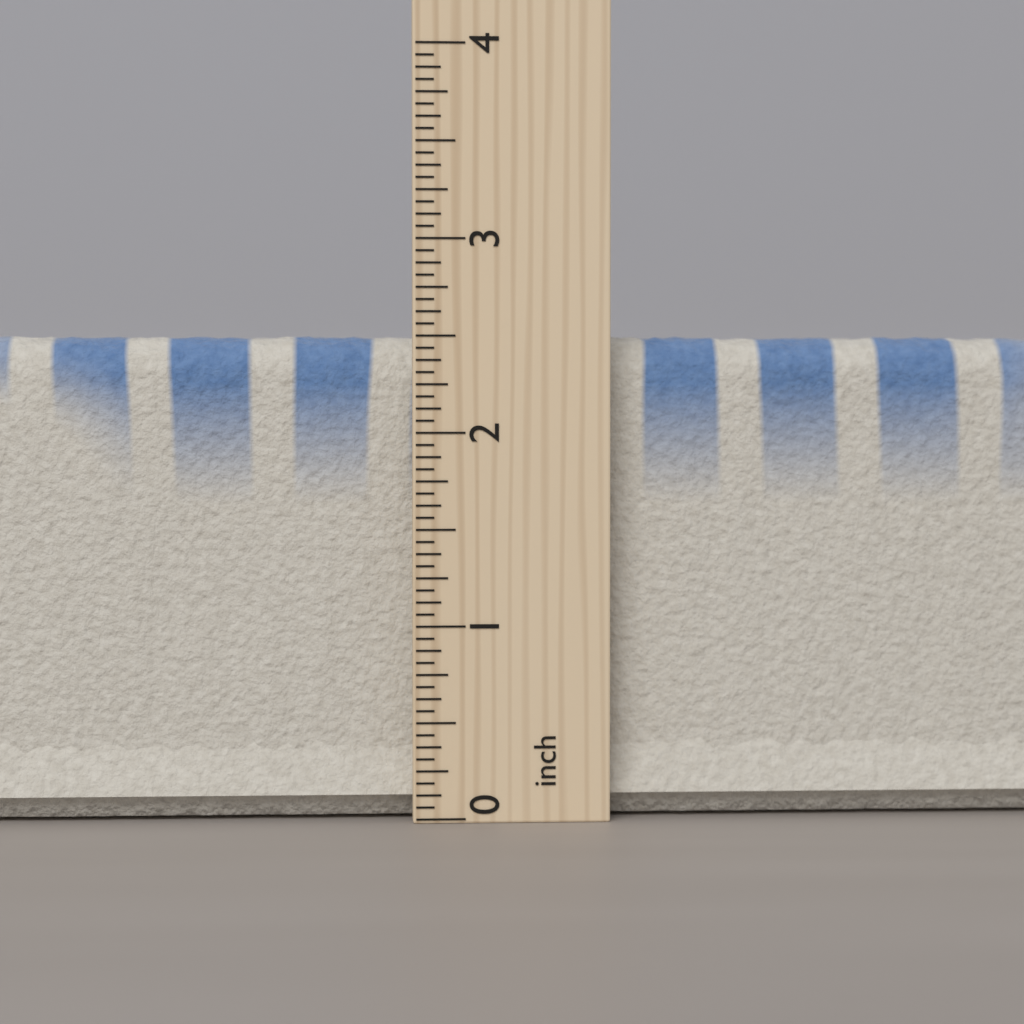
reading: 2.6250 inch
